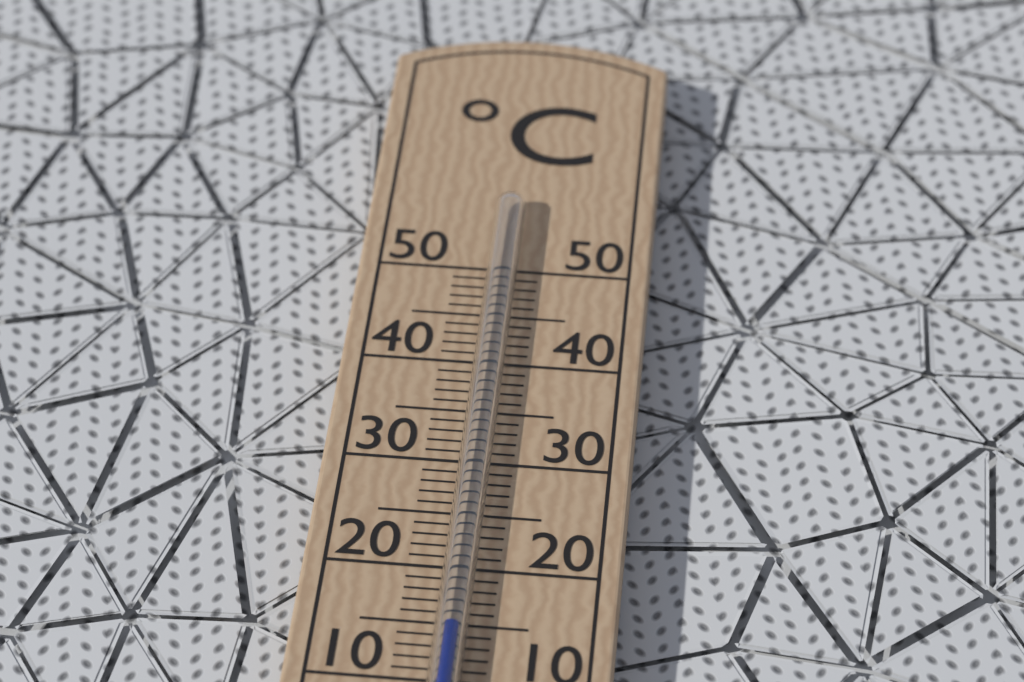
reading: 14 °C
